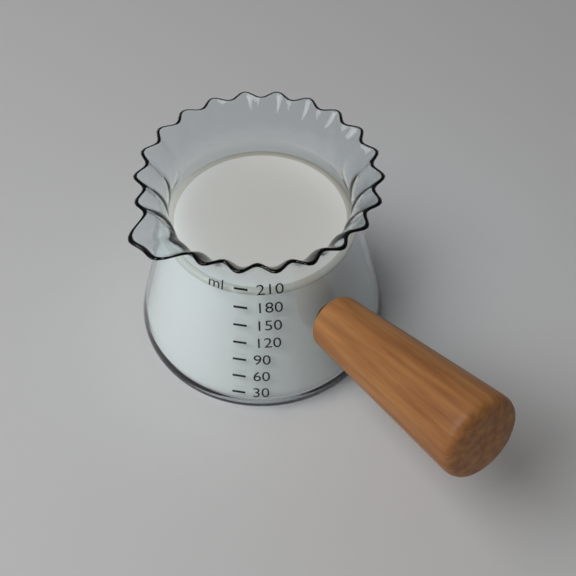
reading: 200 ml
